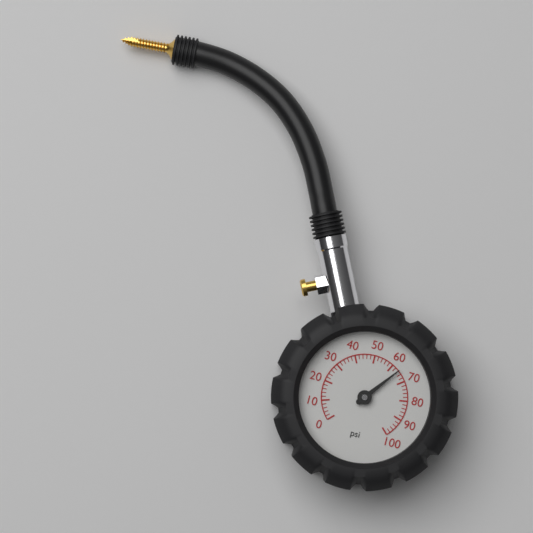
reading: 64 psi
